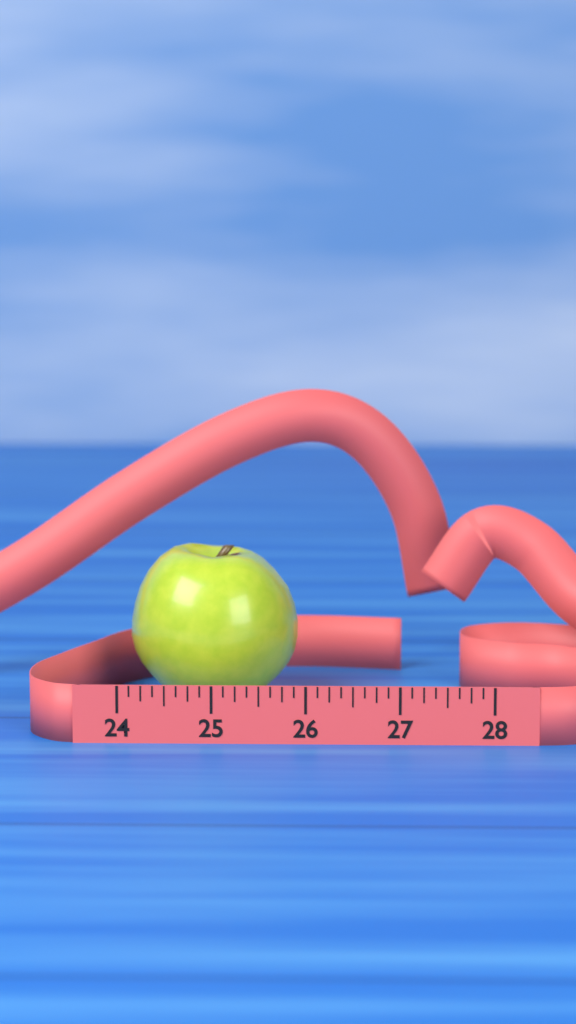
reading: 25.875 (no unit)
